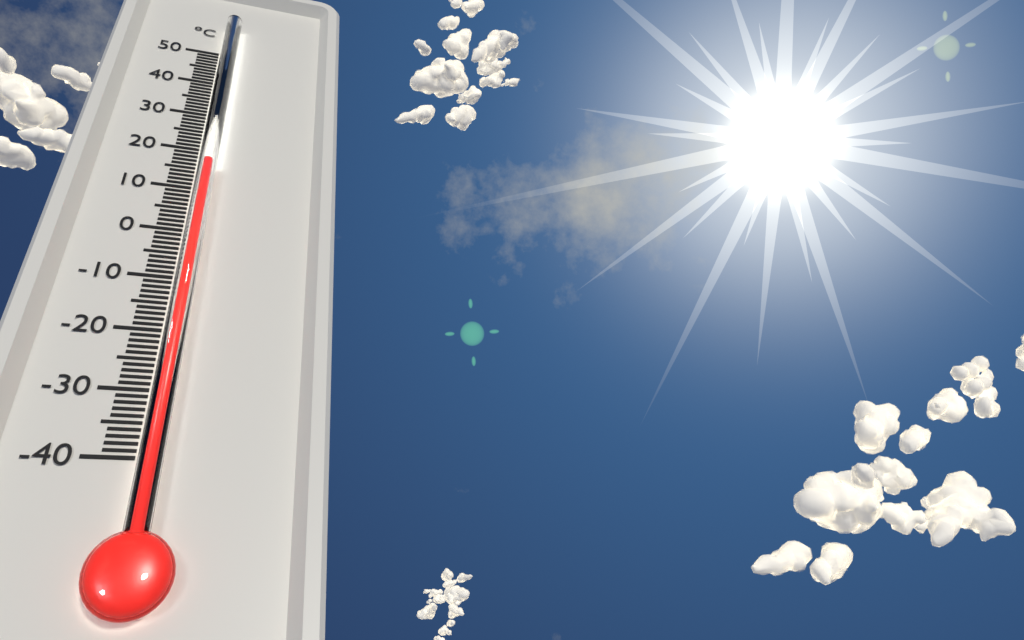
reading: 15 °C
